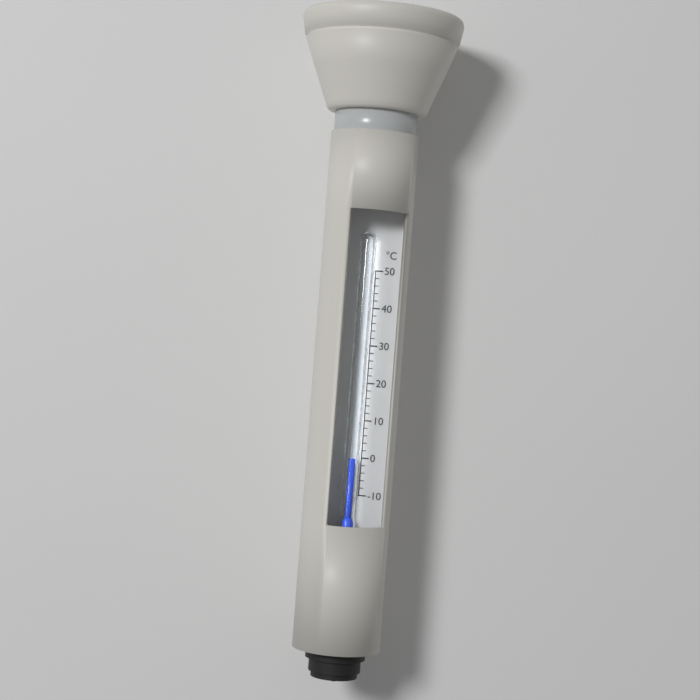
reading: 0 °C
